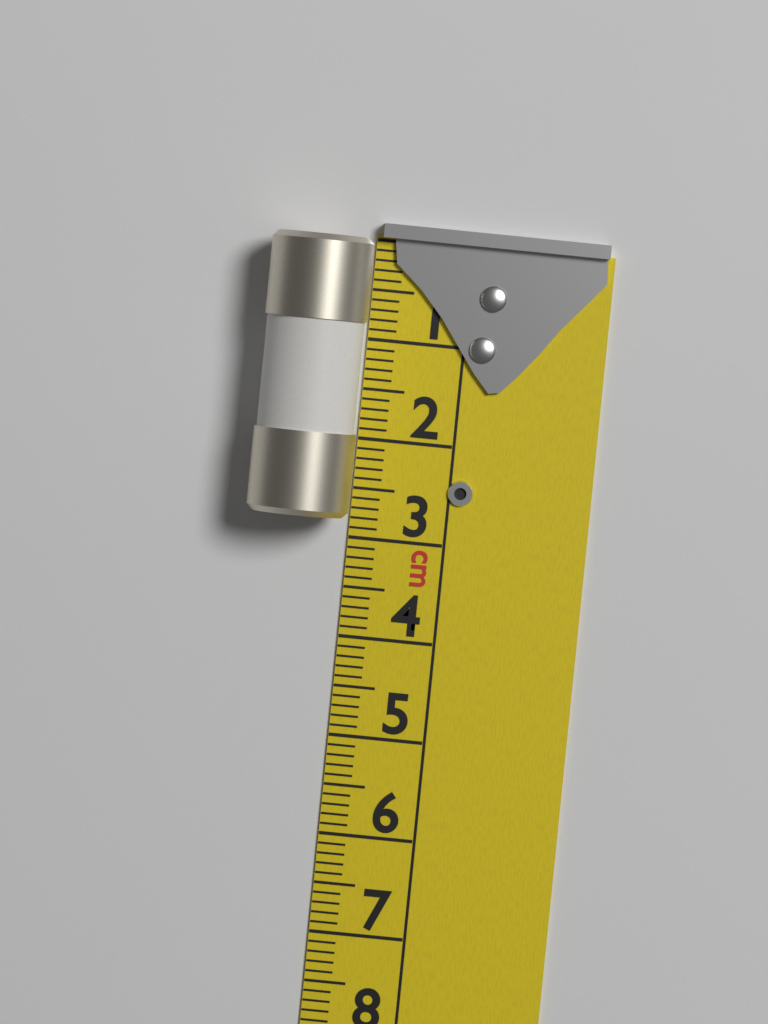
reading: 2.8 cm
